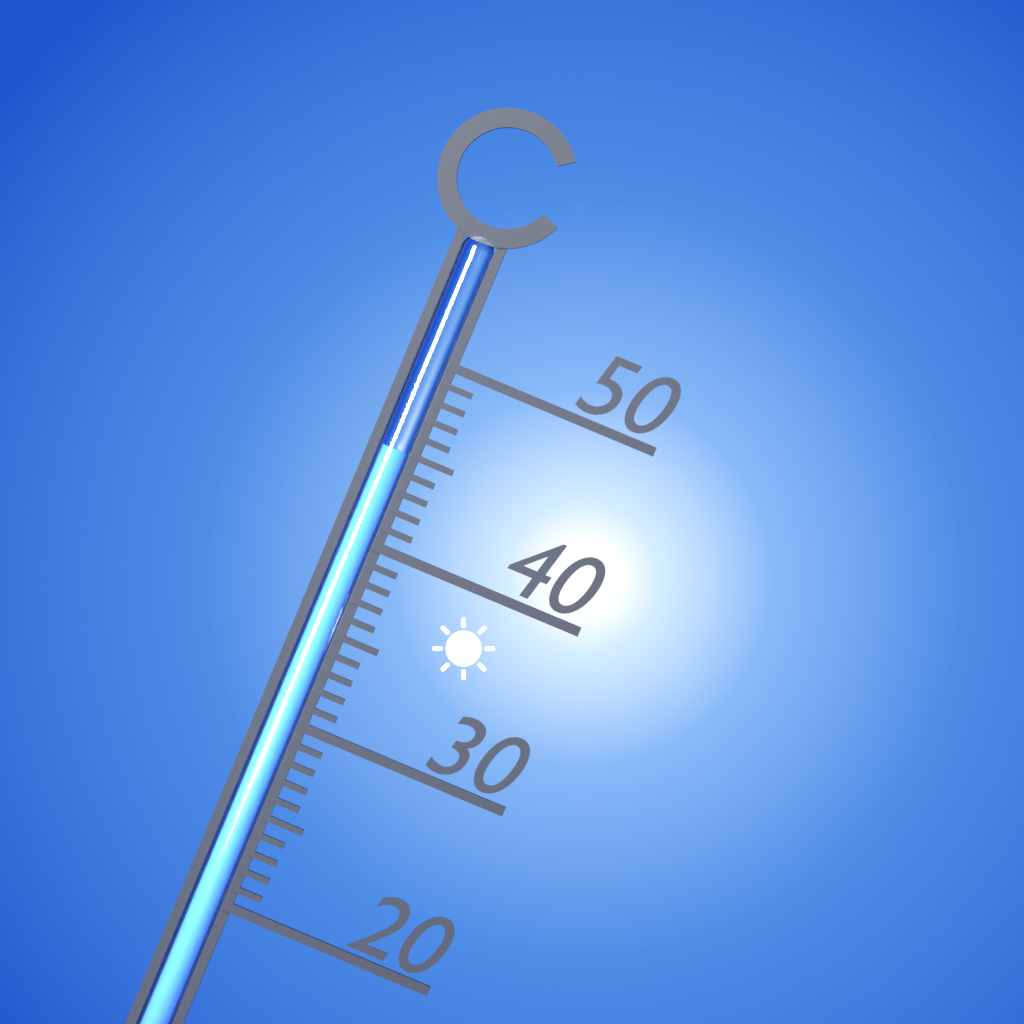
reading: 45 °C
